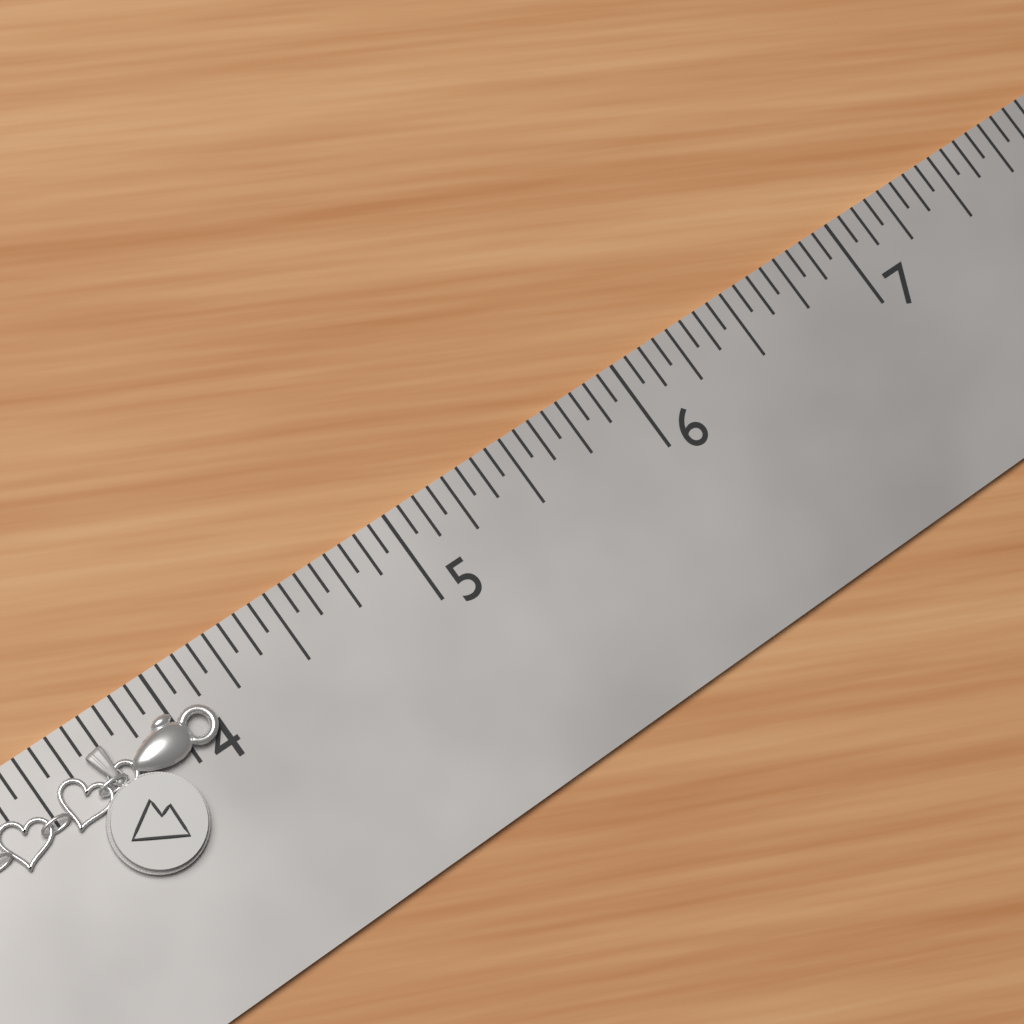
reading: 4.1250 in
